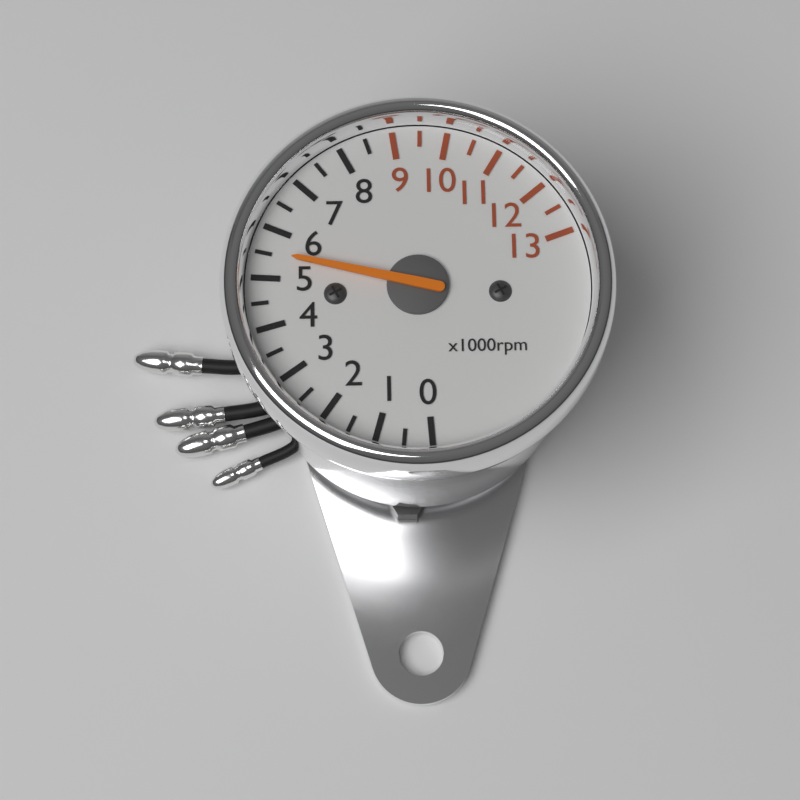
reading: 5500 rpm
